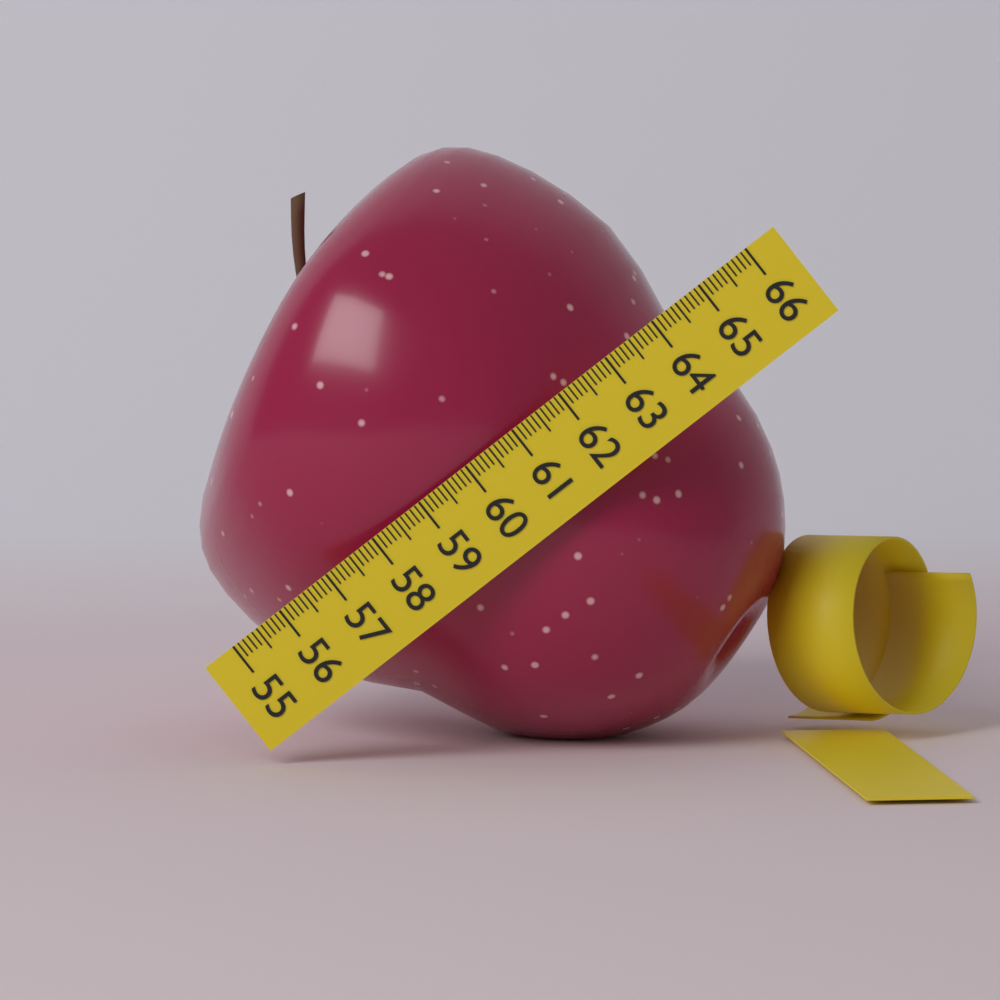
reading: 64.3 (no unit)
